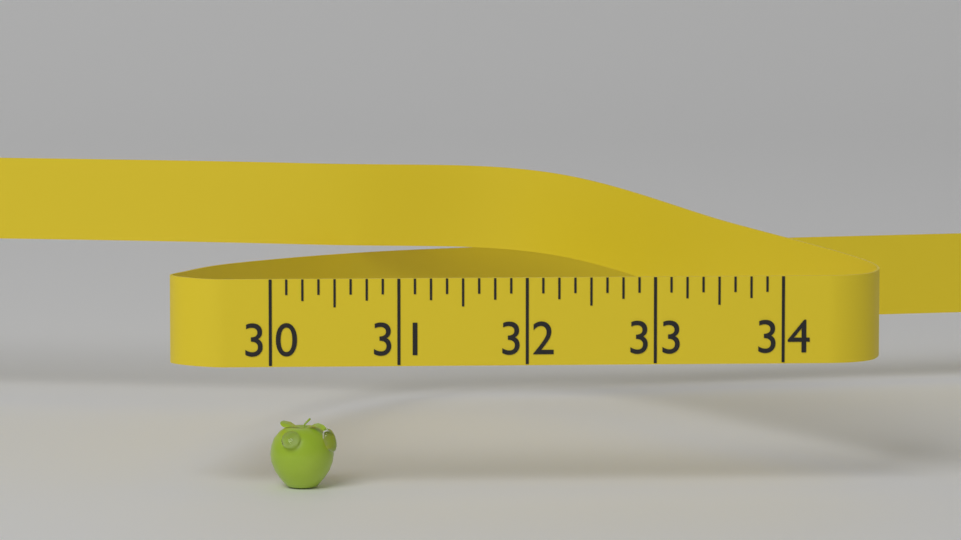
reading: 30.500 (no unit)
